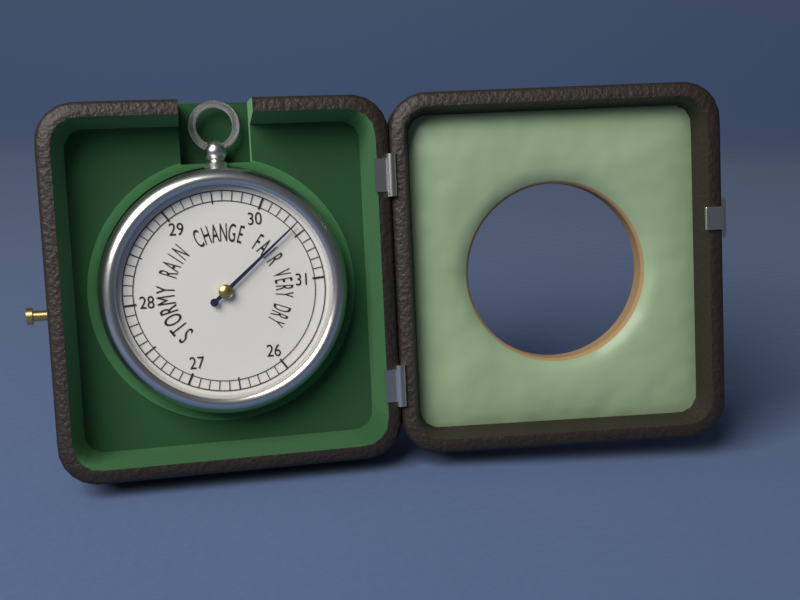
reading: 30.4 (no unit)
